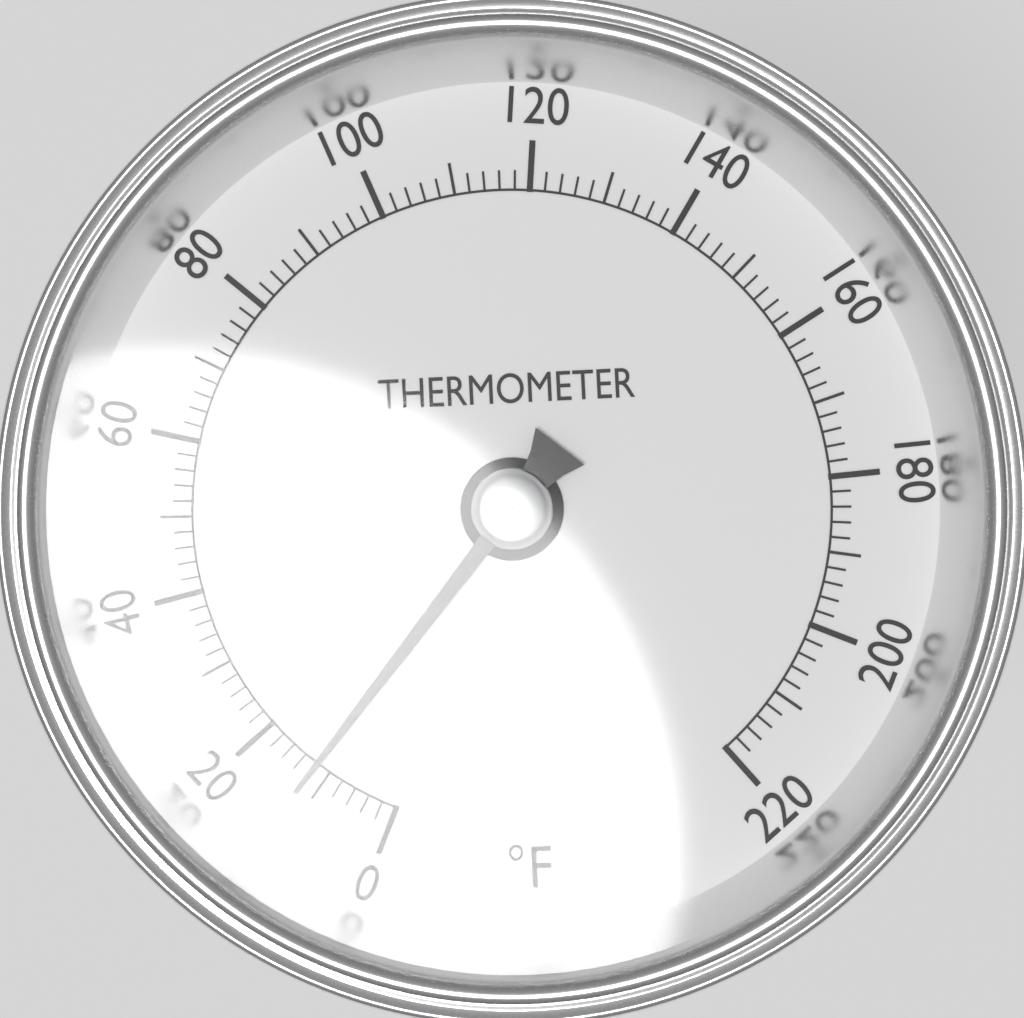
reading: 12 °F
